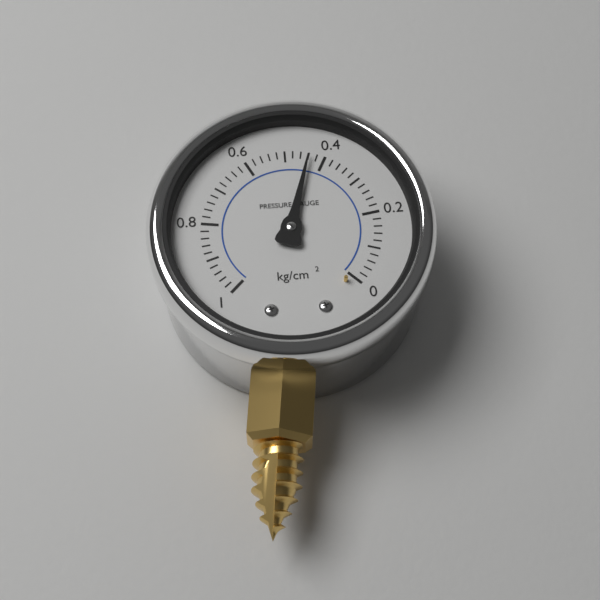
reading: 0.44 kg/cm²
